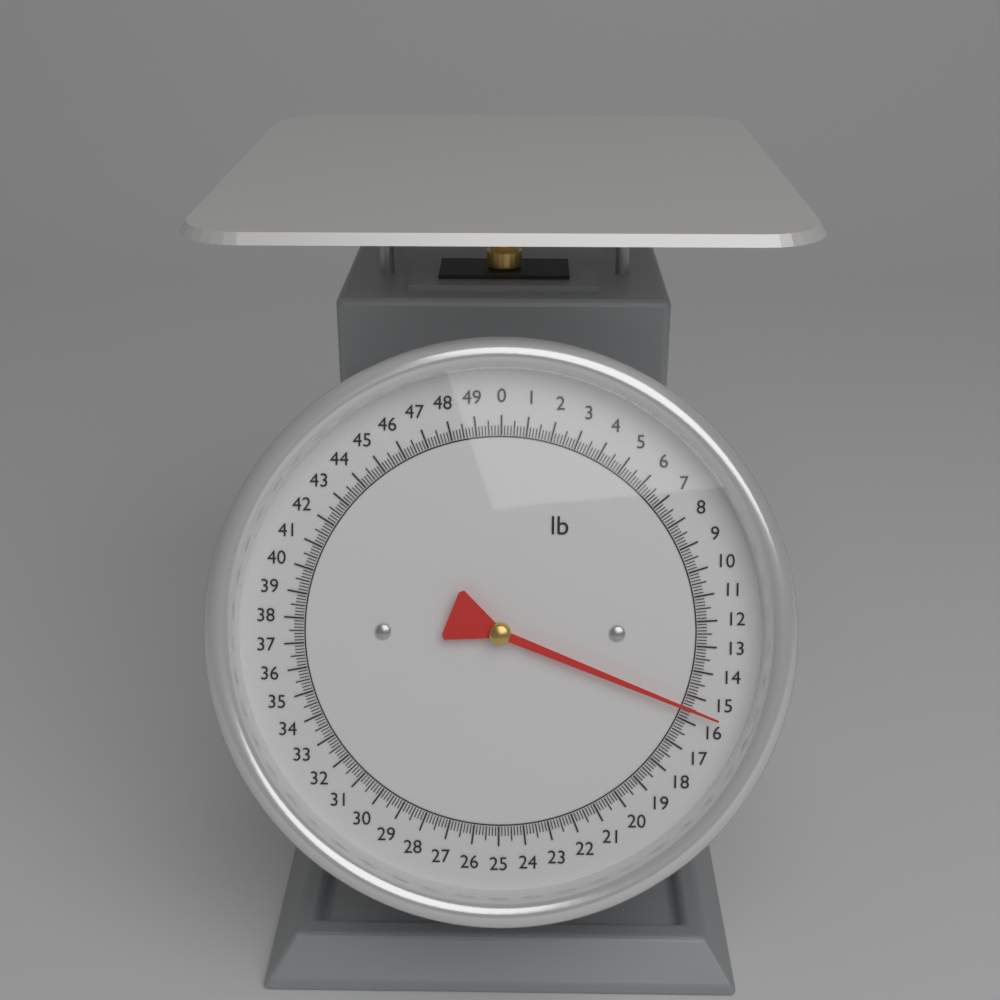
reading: 15.500 lb
